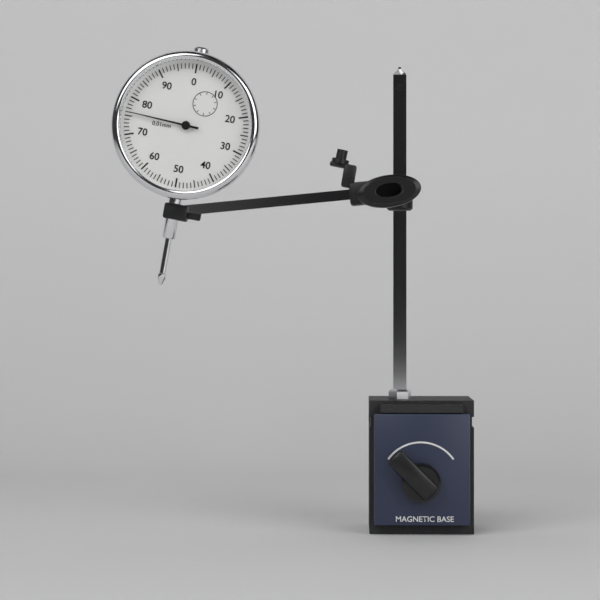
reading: 0.76 mm
